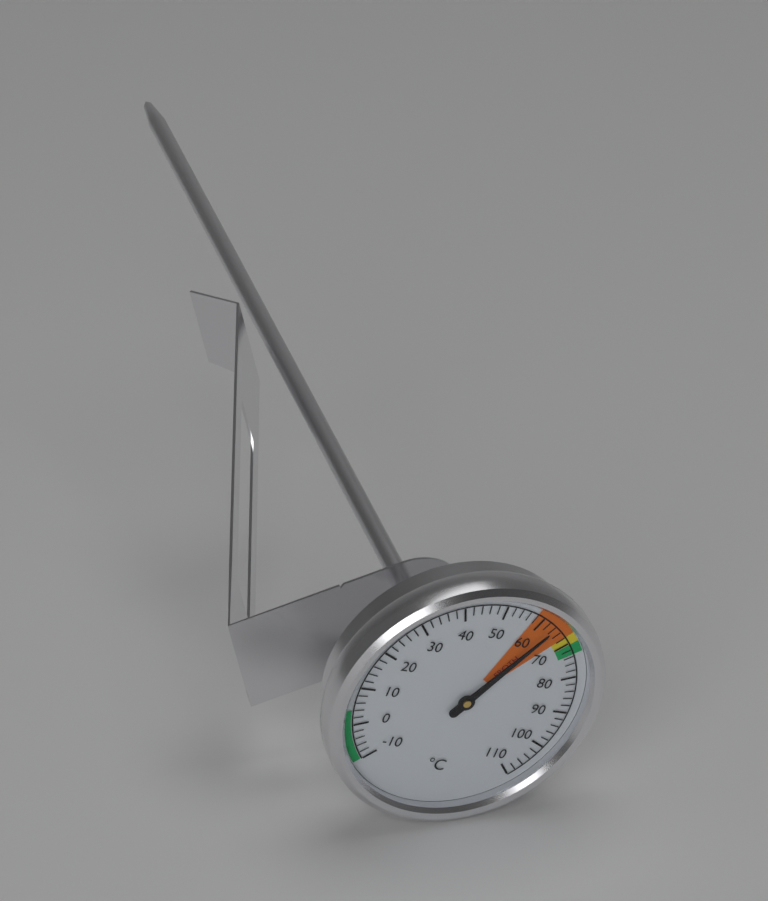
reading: 64 °C
